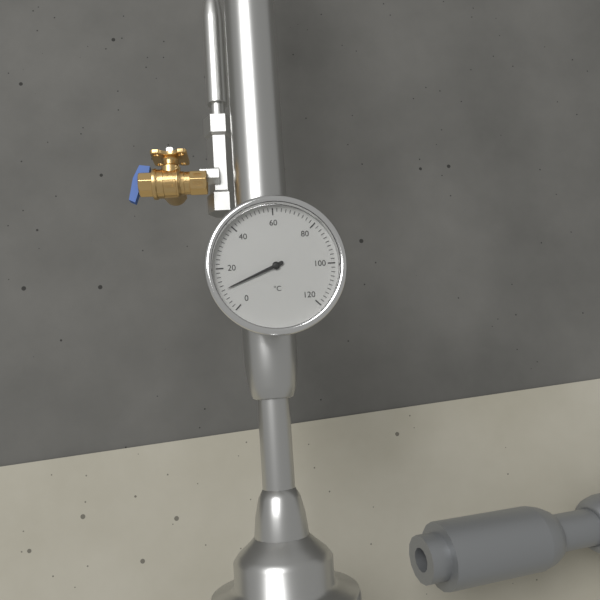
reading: 10 °C
